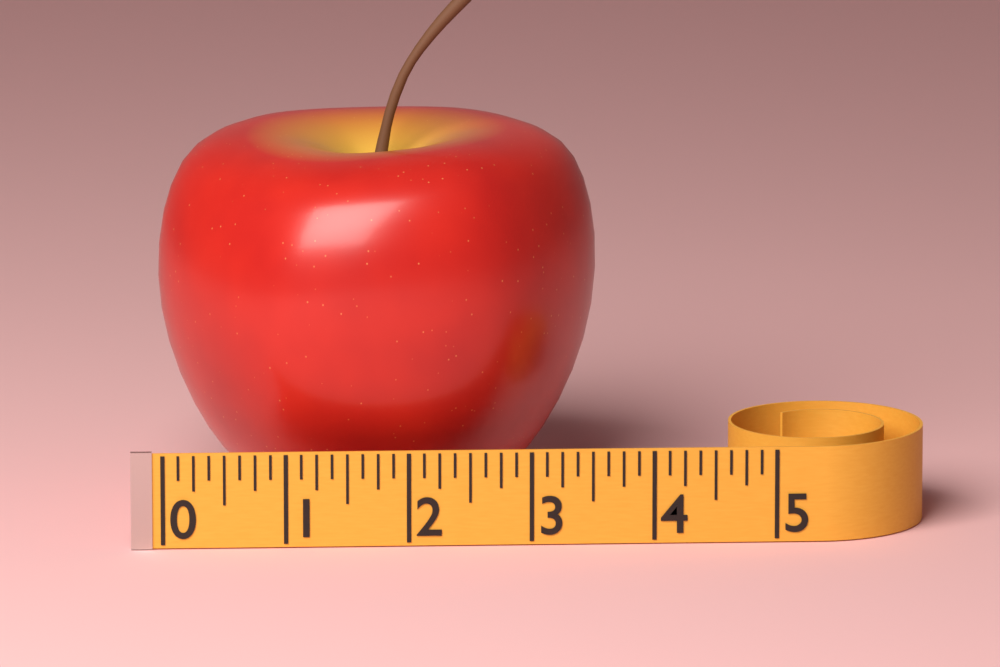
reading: 3.625 (no unit)
